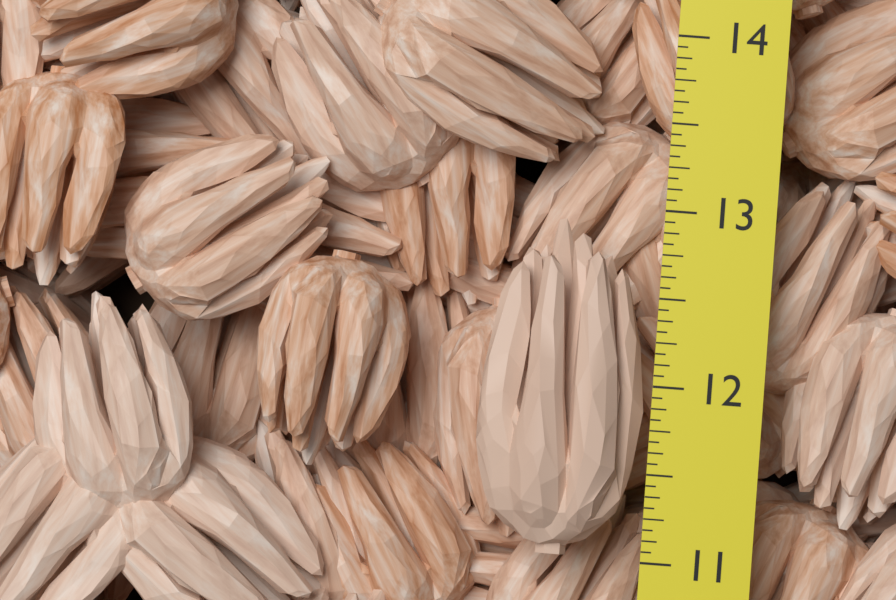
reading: 12.9375 (no unit)
